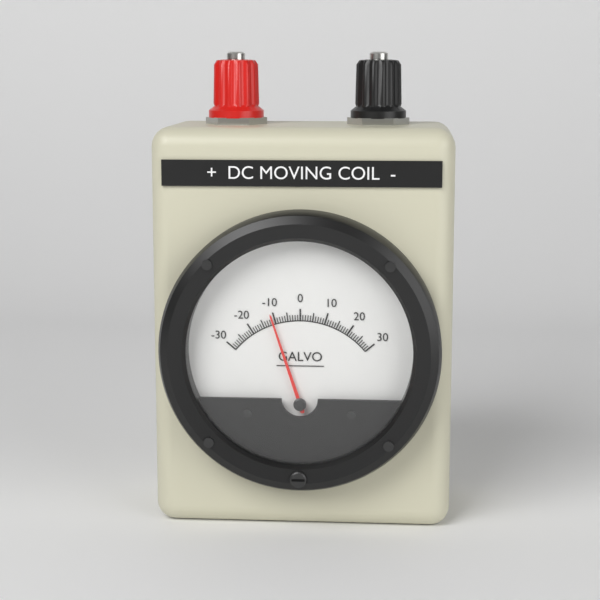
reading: -11 (no unit)
